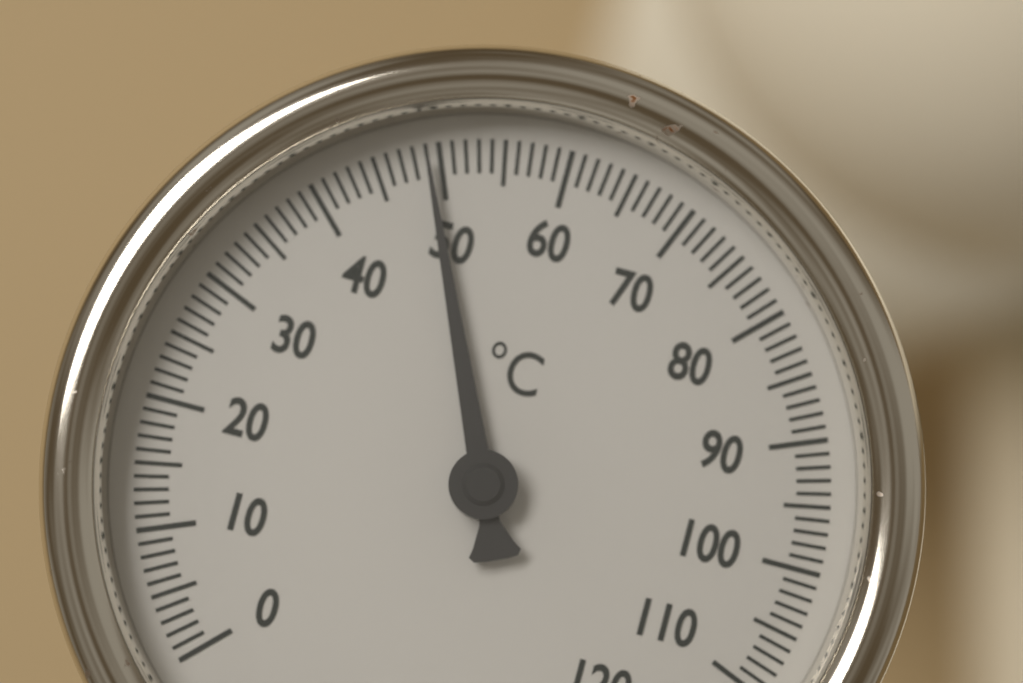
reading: 49 °C
